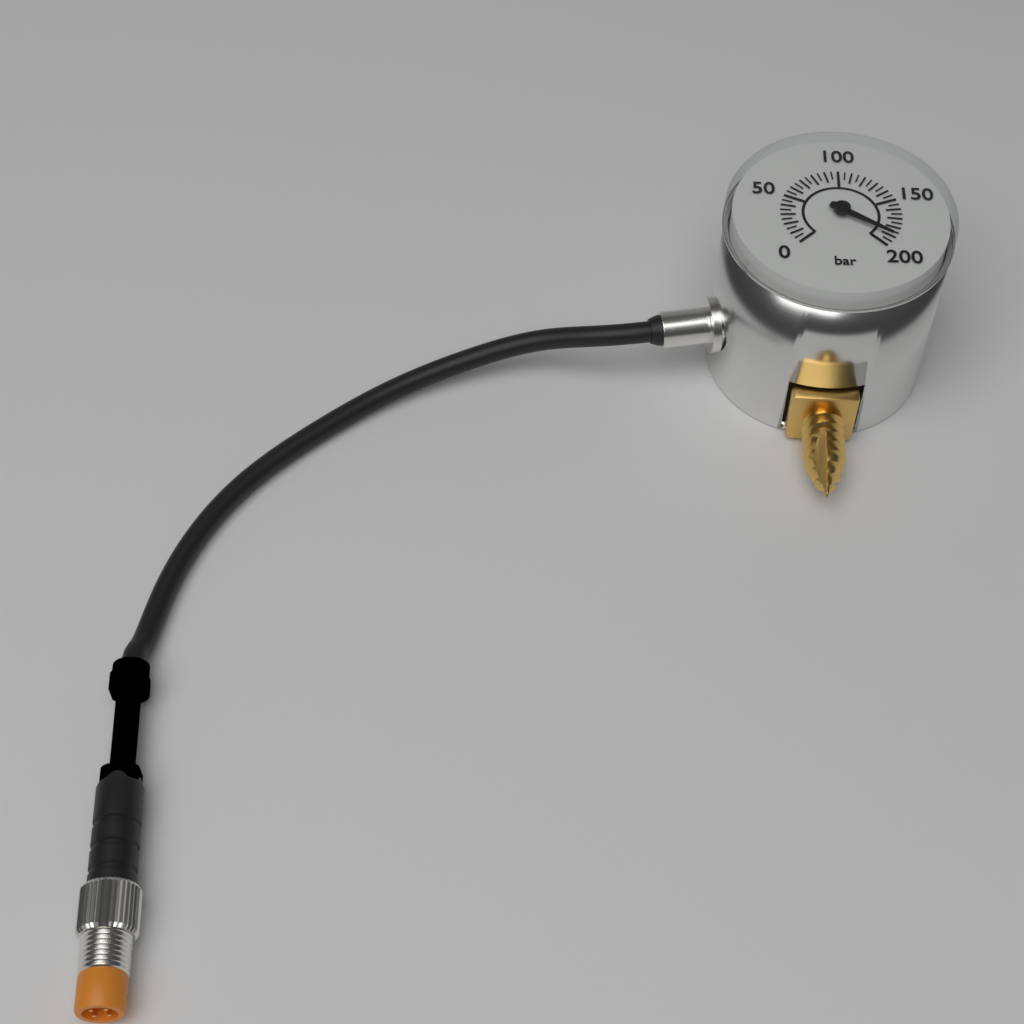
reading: 190 bar
